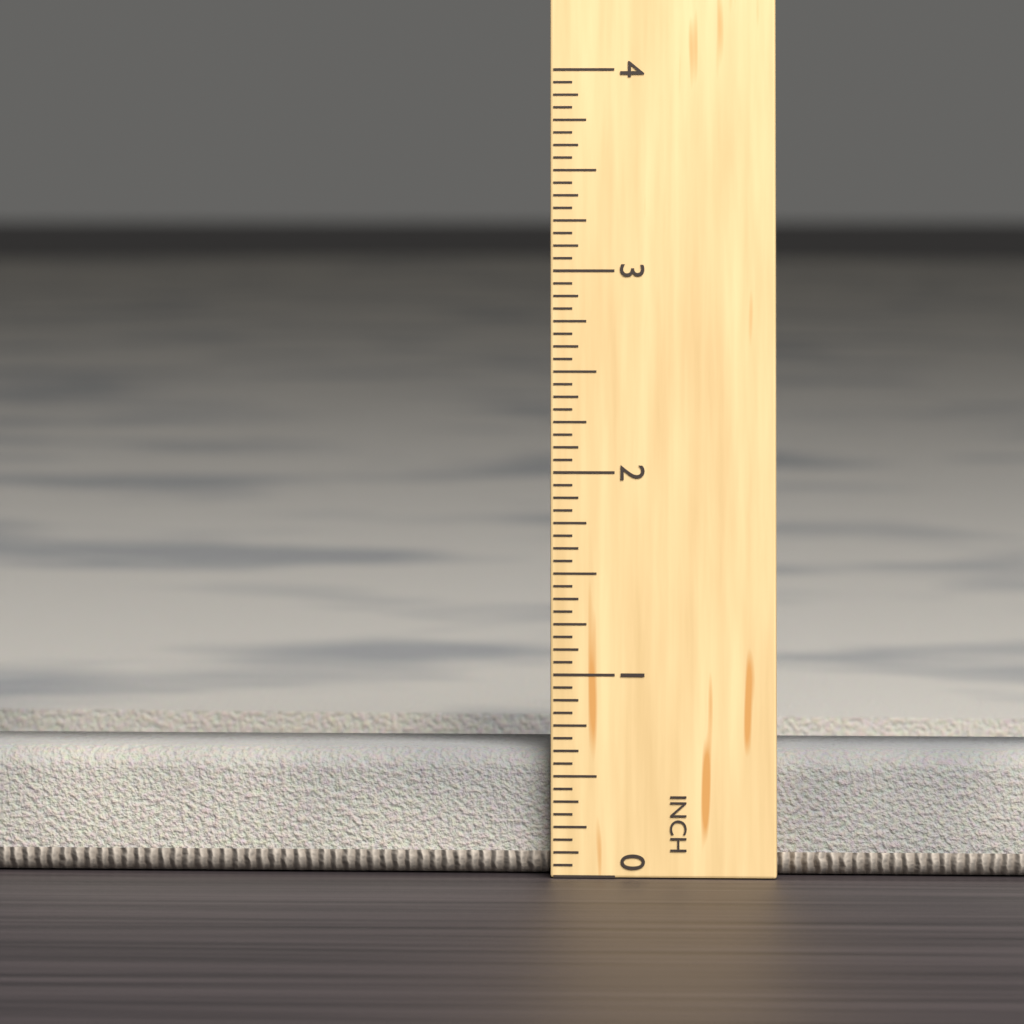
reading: 0.6250 in
